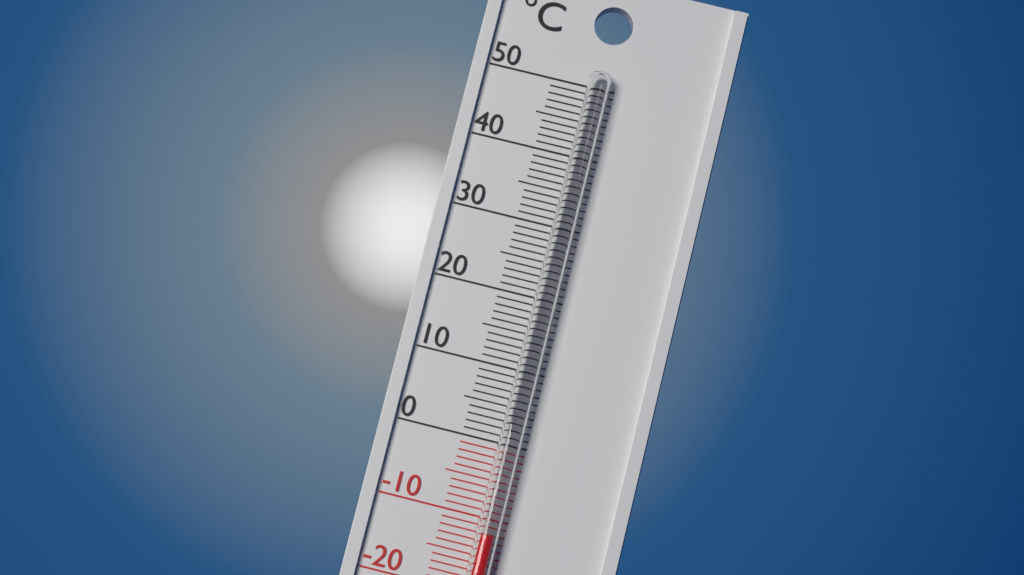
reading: -12 °C
